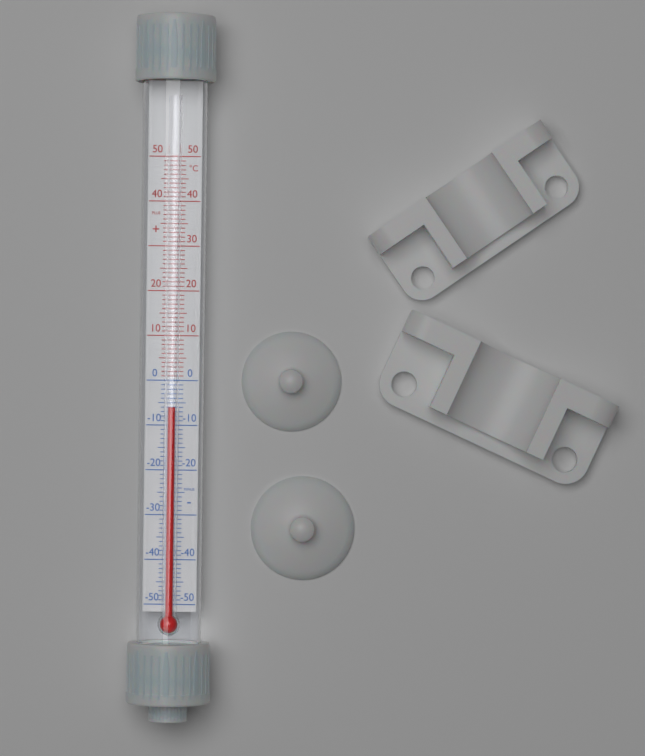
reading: -6 °C
